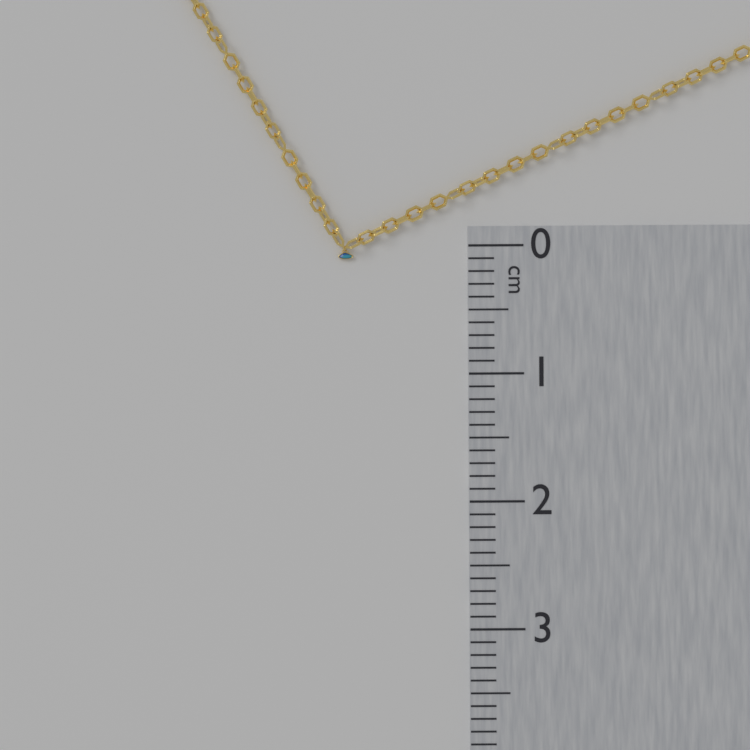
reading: 0.1 cm
